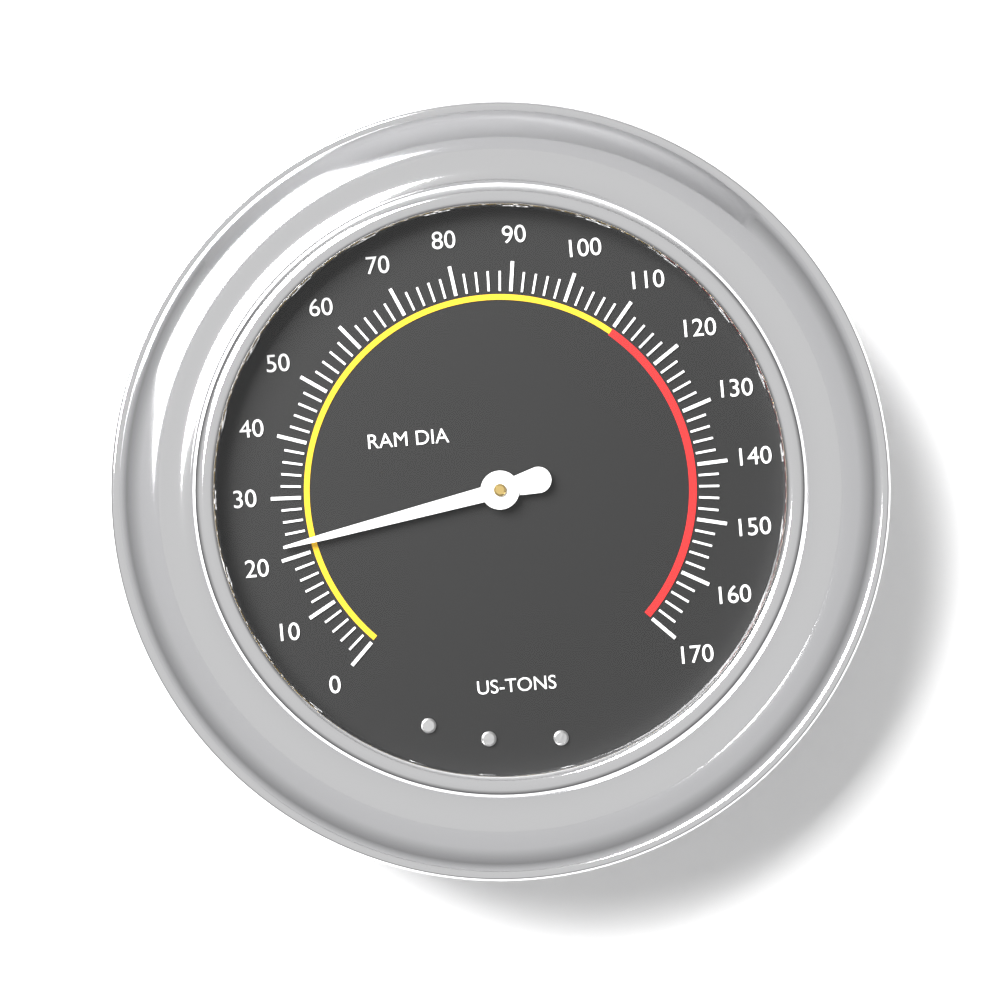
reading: 22 US-TONS
